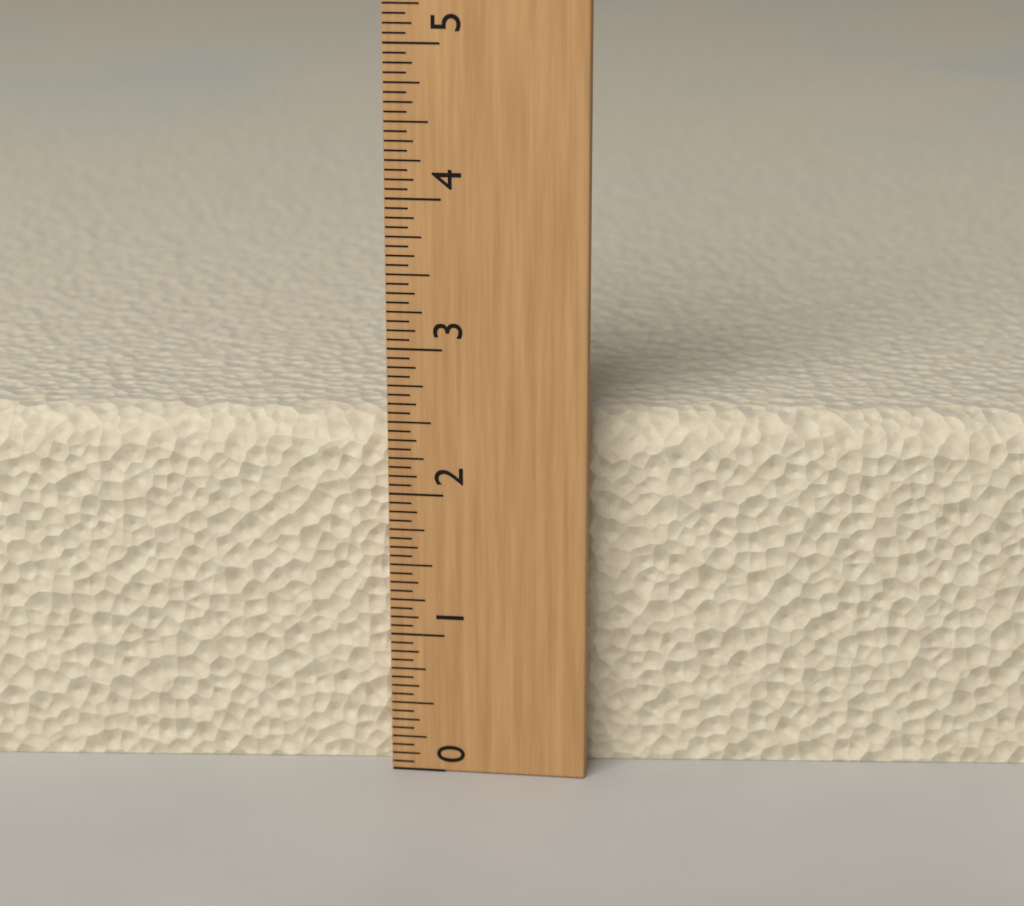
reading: 2.5000 (no unit)
